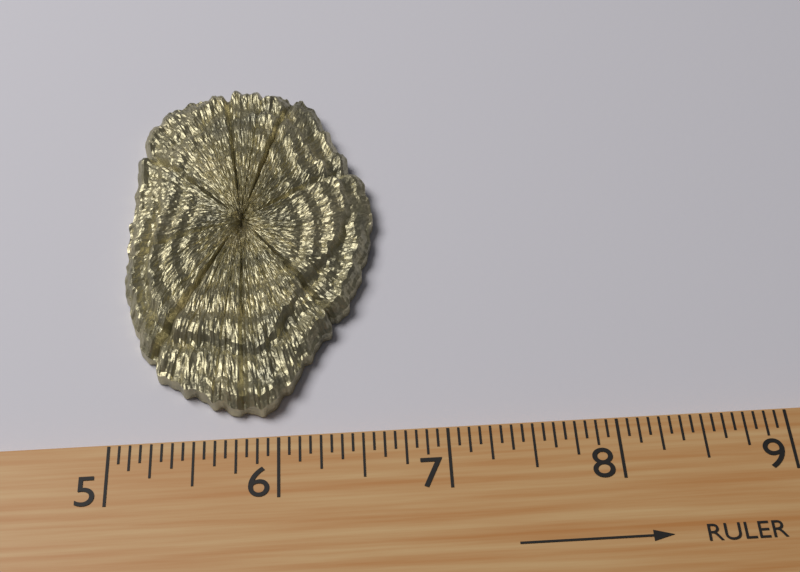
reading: 6.6250 (no unit)
